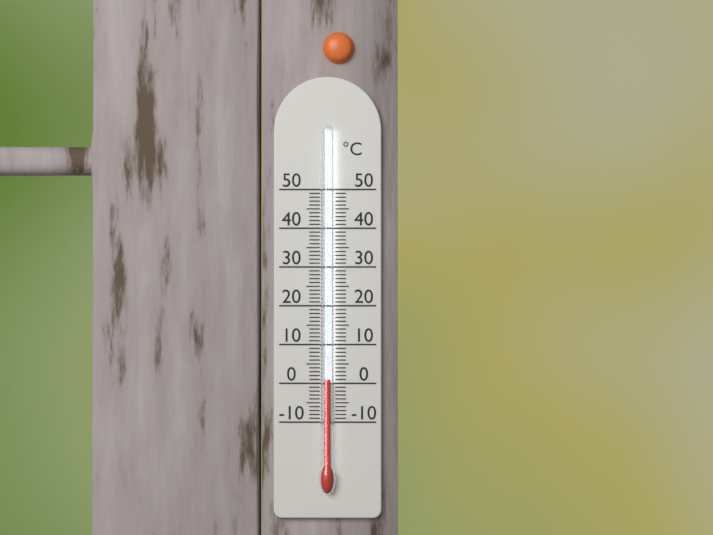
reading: 1 °C
